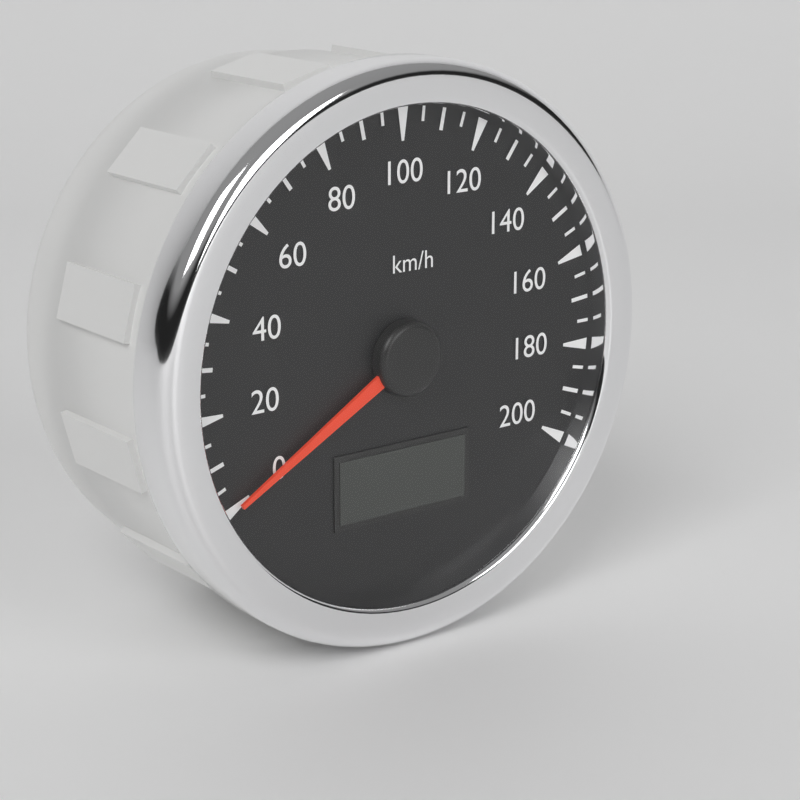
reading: 0 km/h
